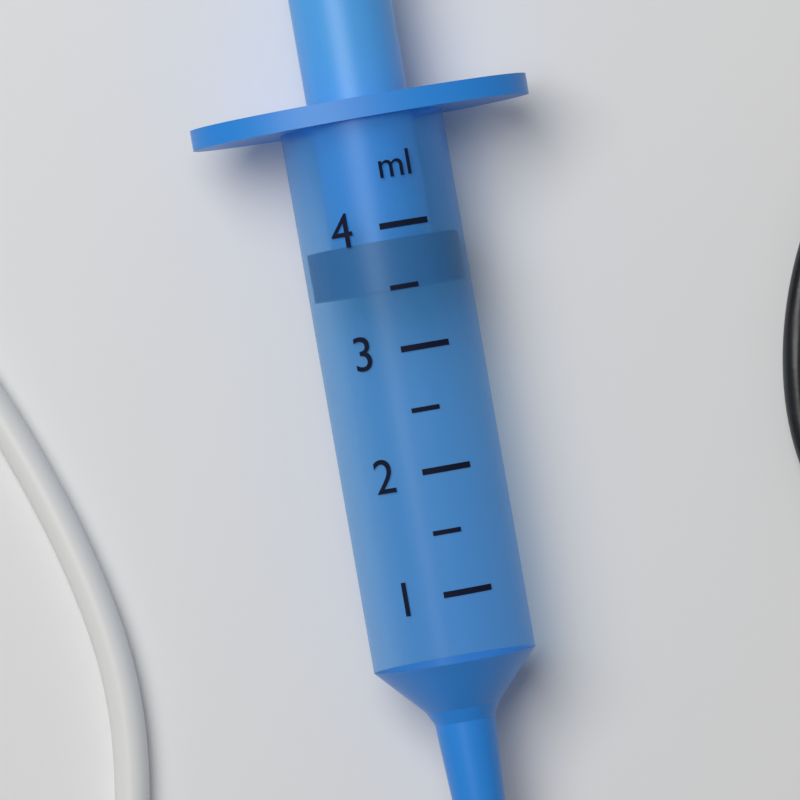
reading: 3.5 ml
